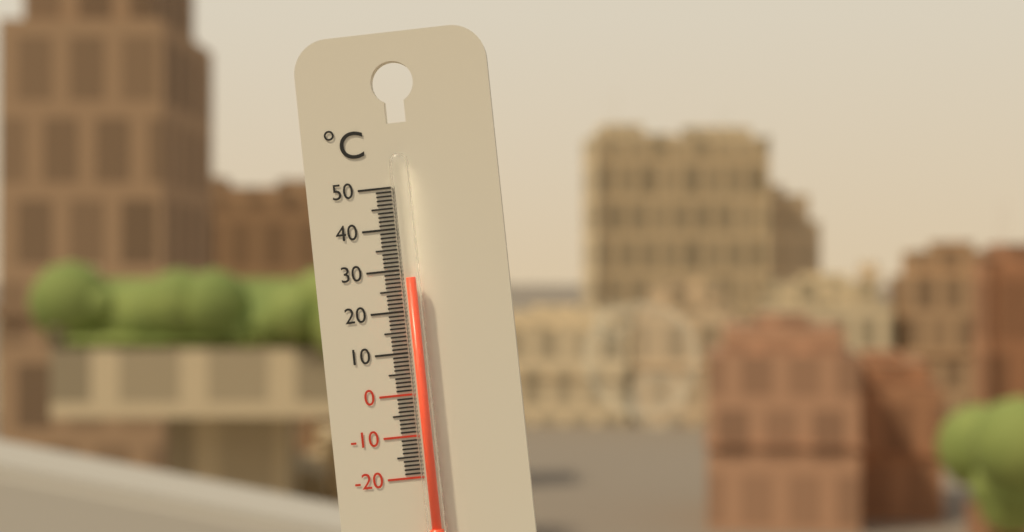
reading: 28 °C
